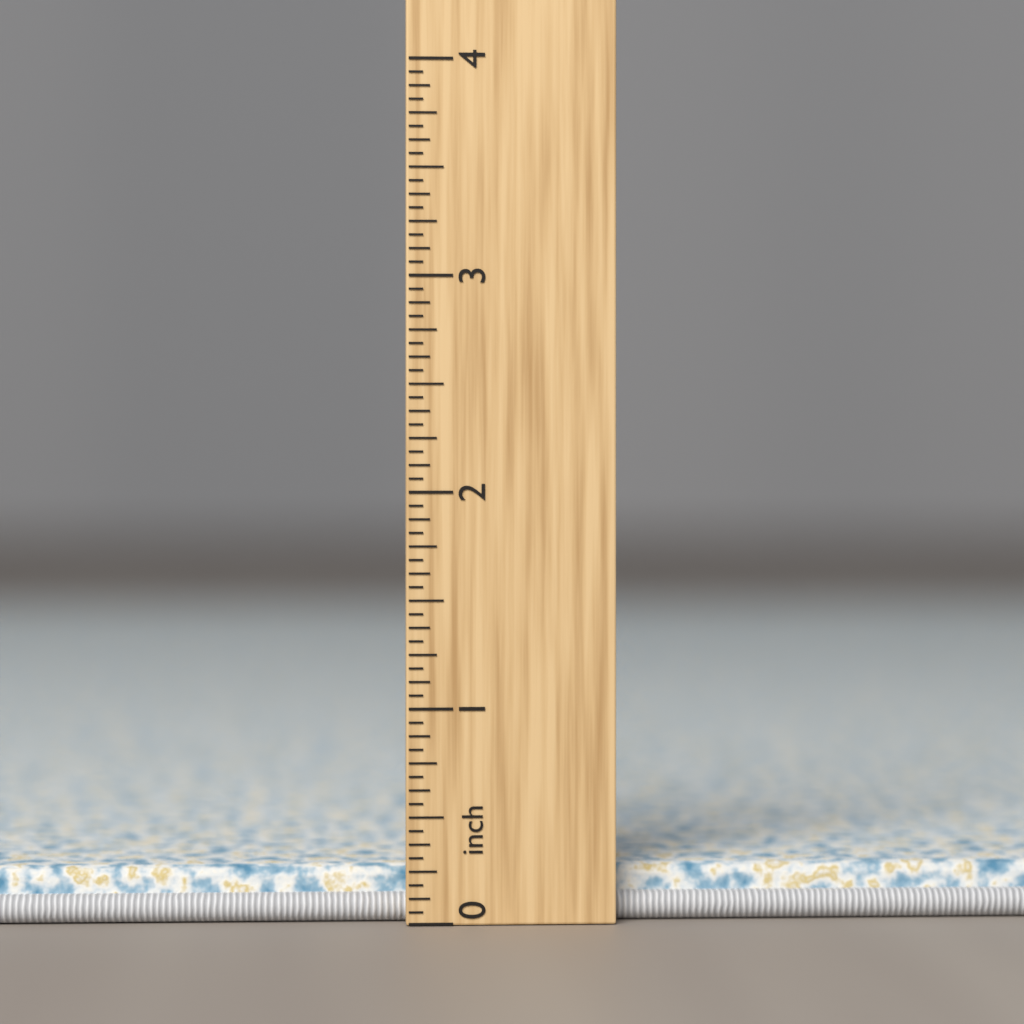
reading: 0.2500 inch
